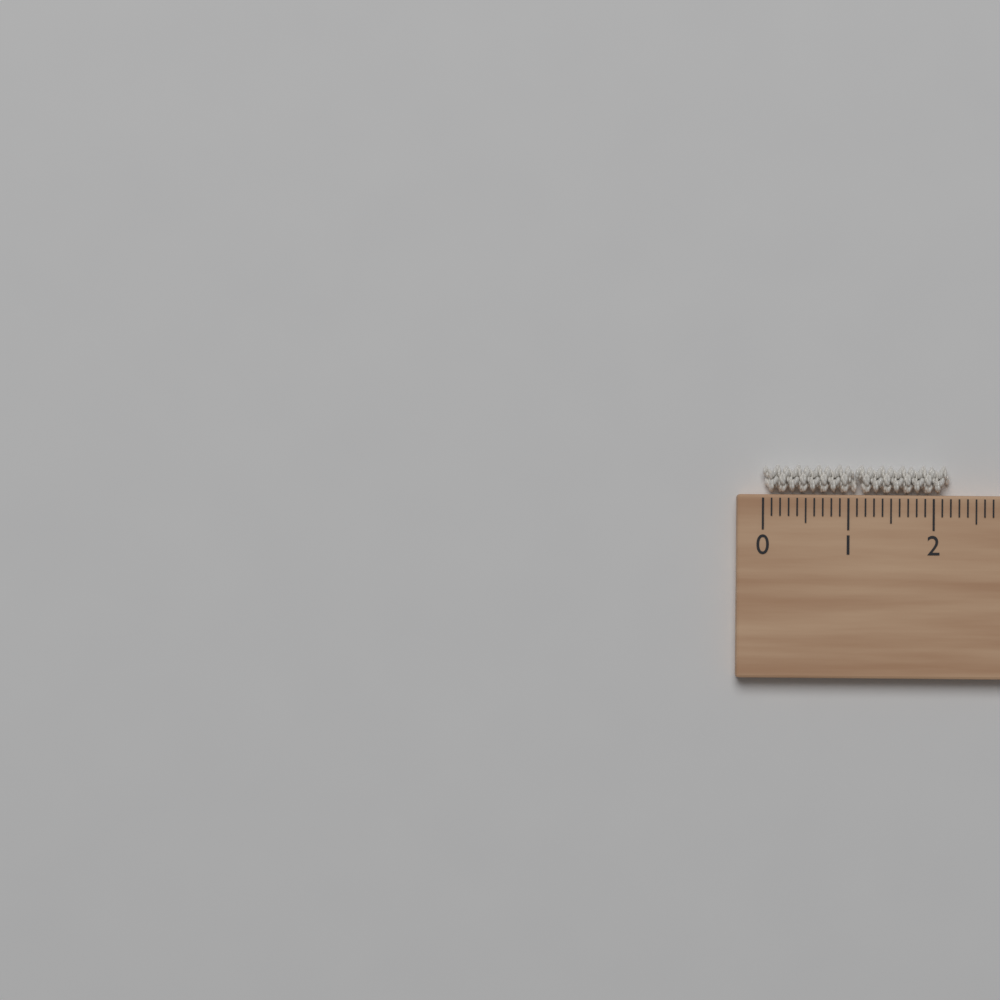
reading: 2.2 cm
